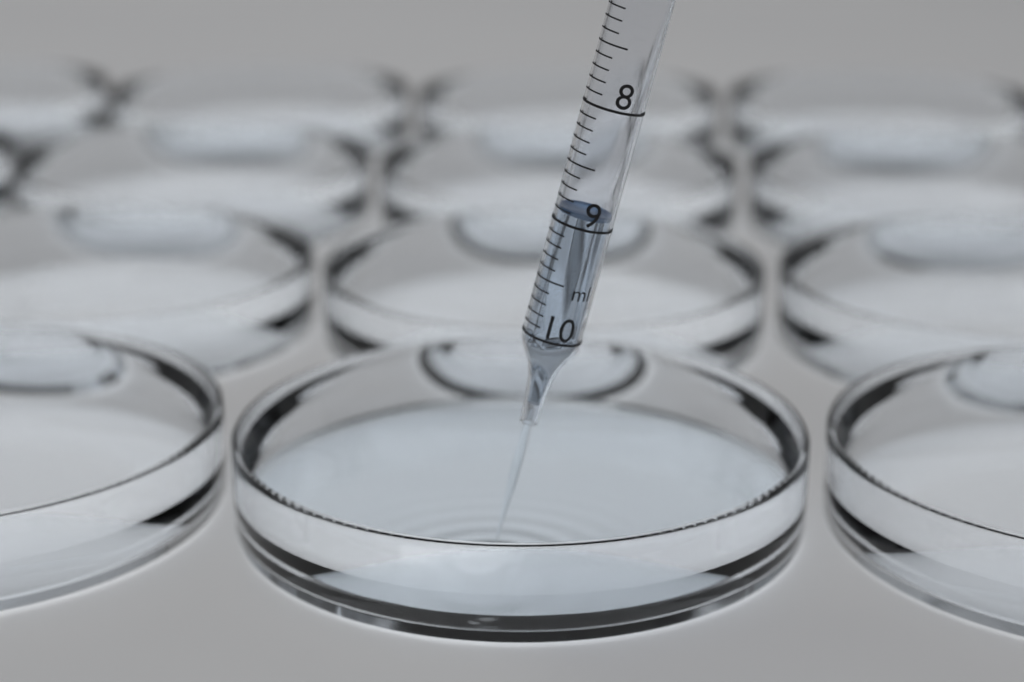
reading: 8.9 ml
